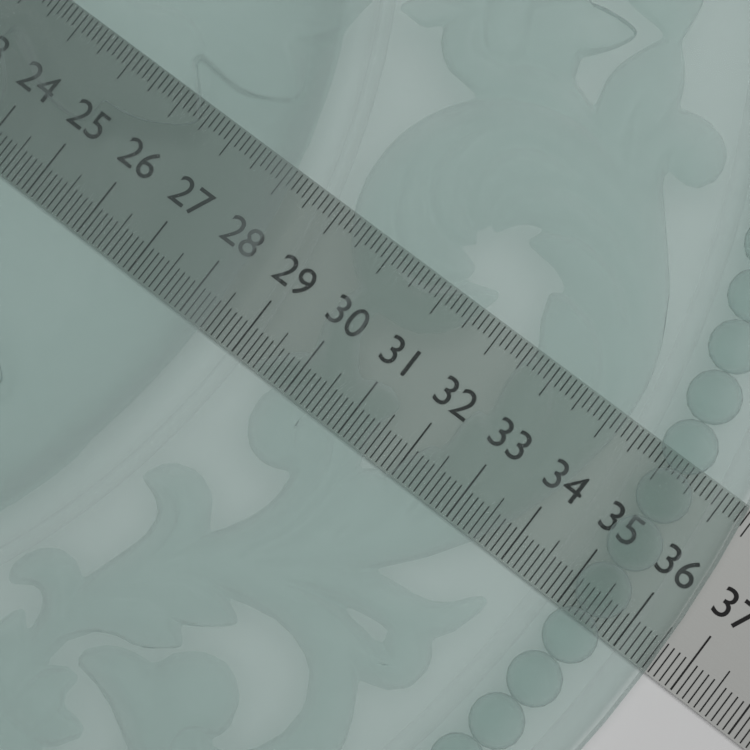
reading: 36.5 (no unit)
